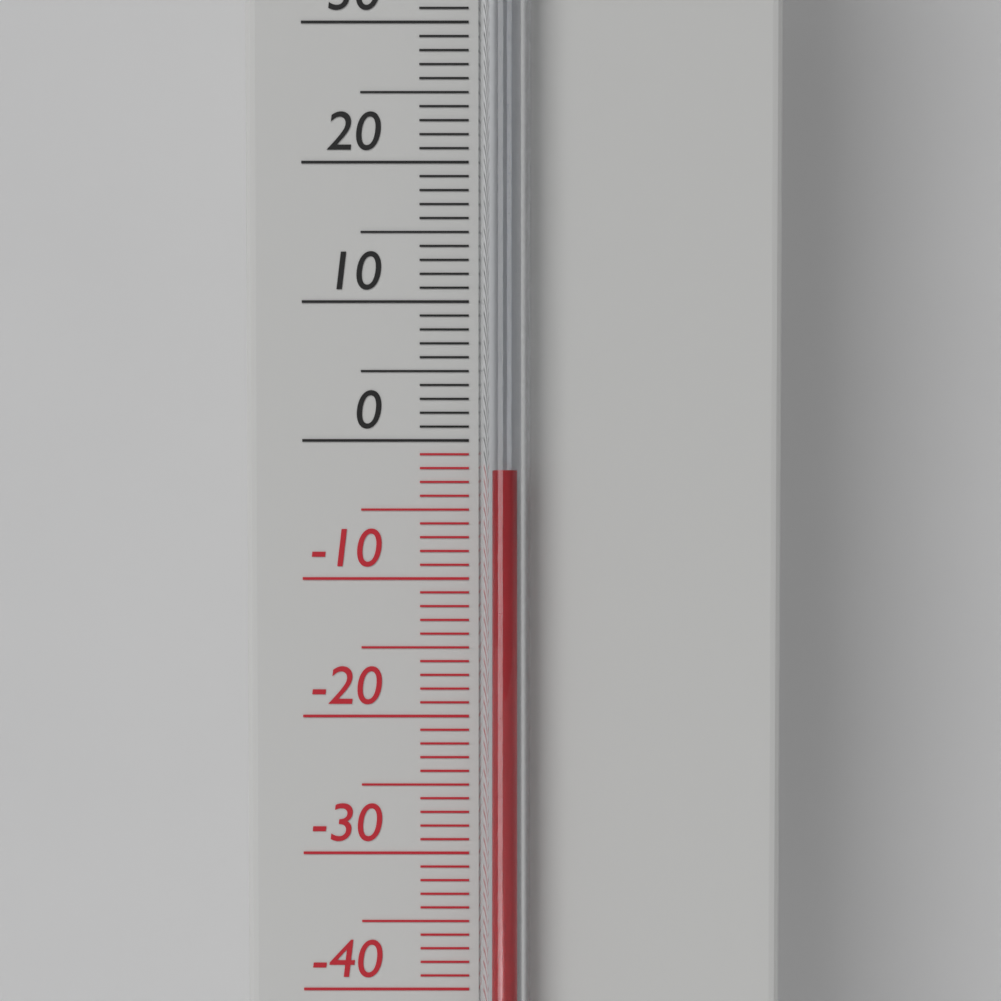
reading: -2 °C
